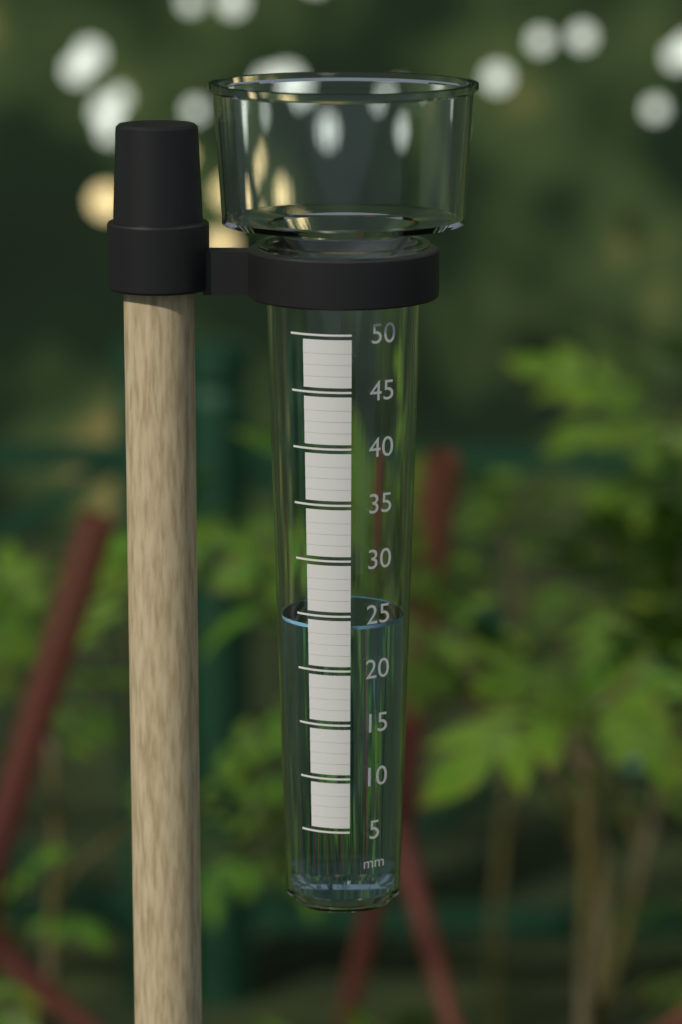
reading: 24 mm
